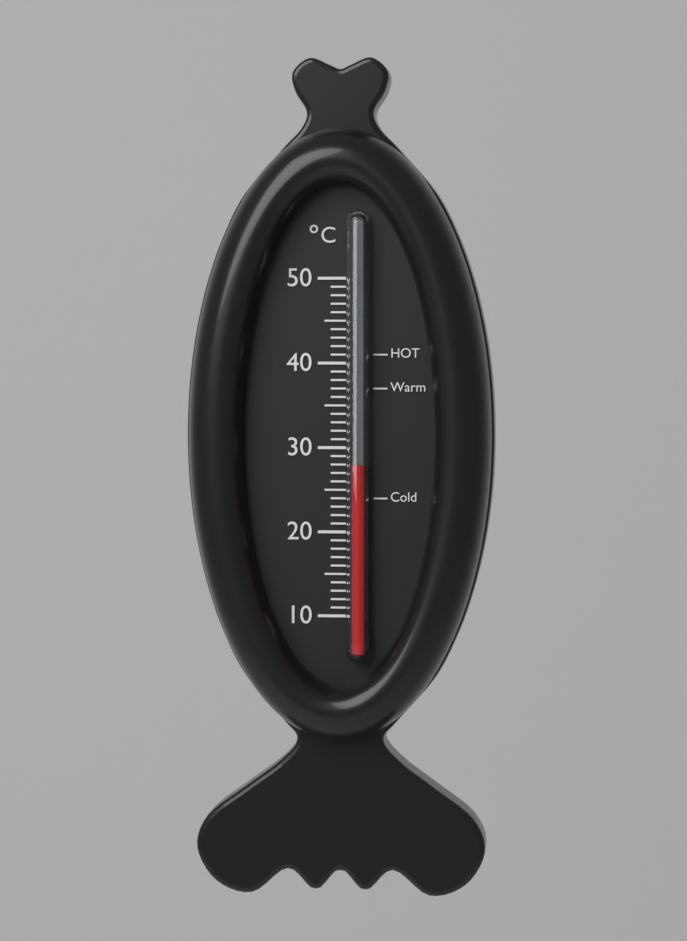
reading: 28 °C
